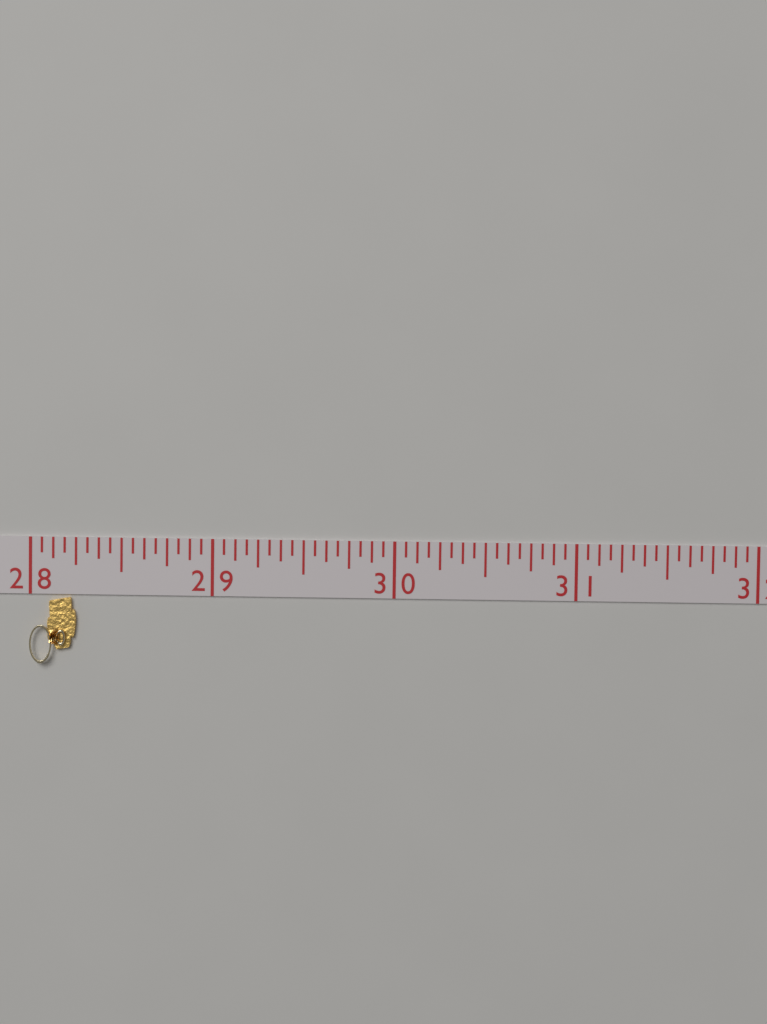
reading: 28.2500 (no unit)
